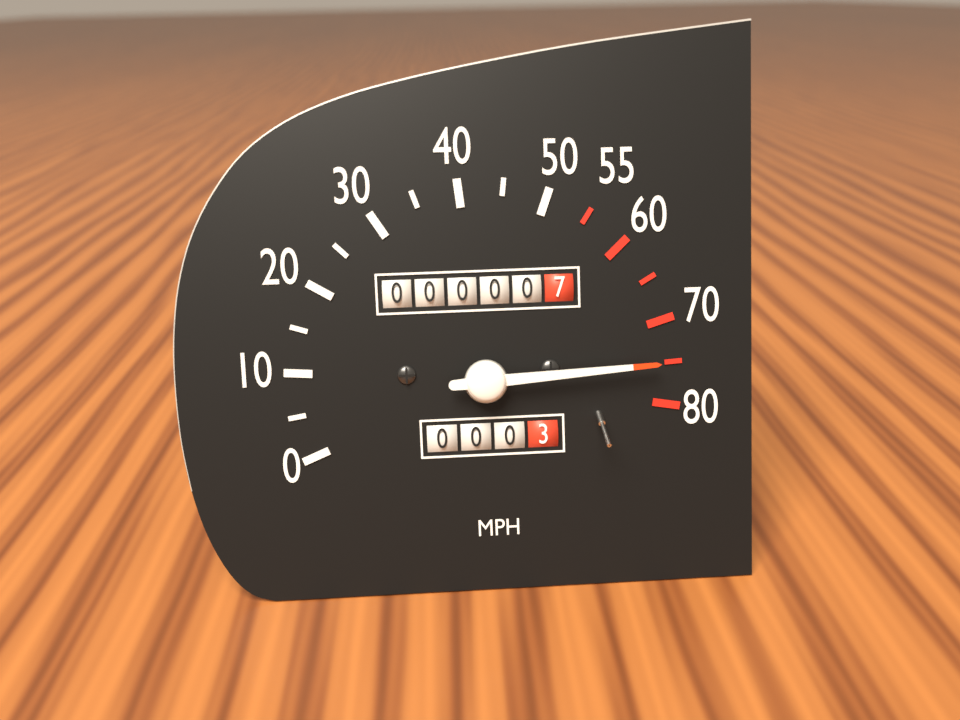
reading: 75 mph
